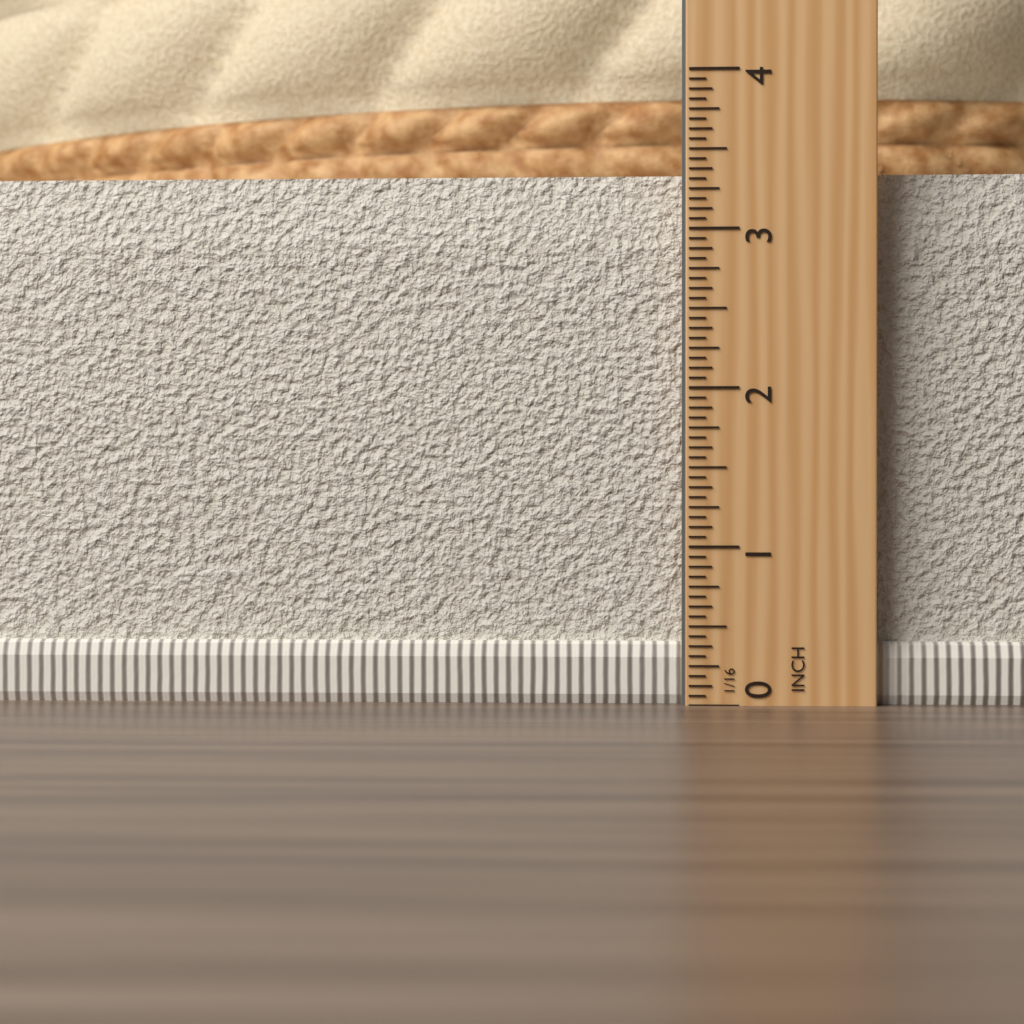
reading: 3.3750 in
